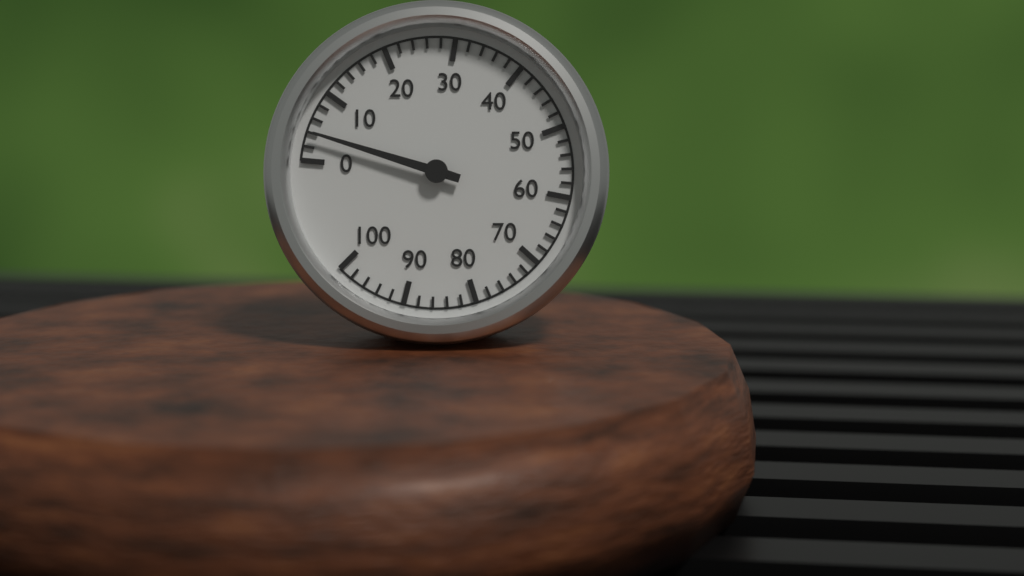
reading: 4 (no unit)
